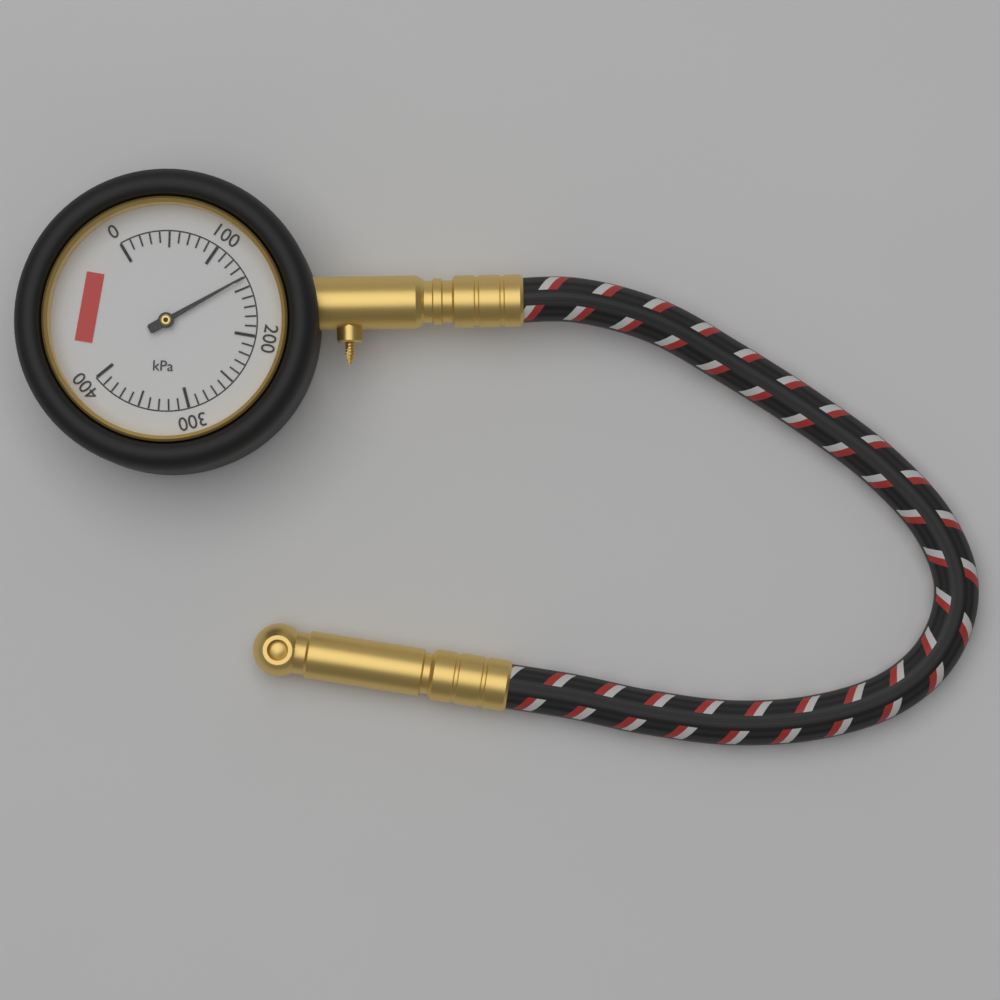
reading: 140 kPa
